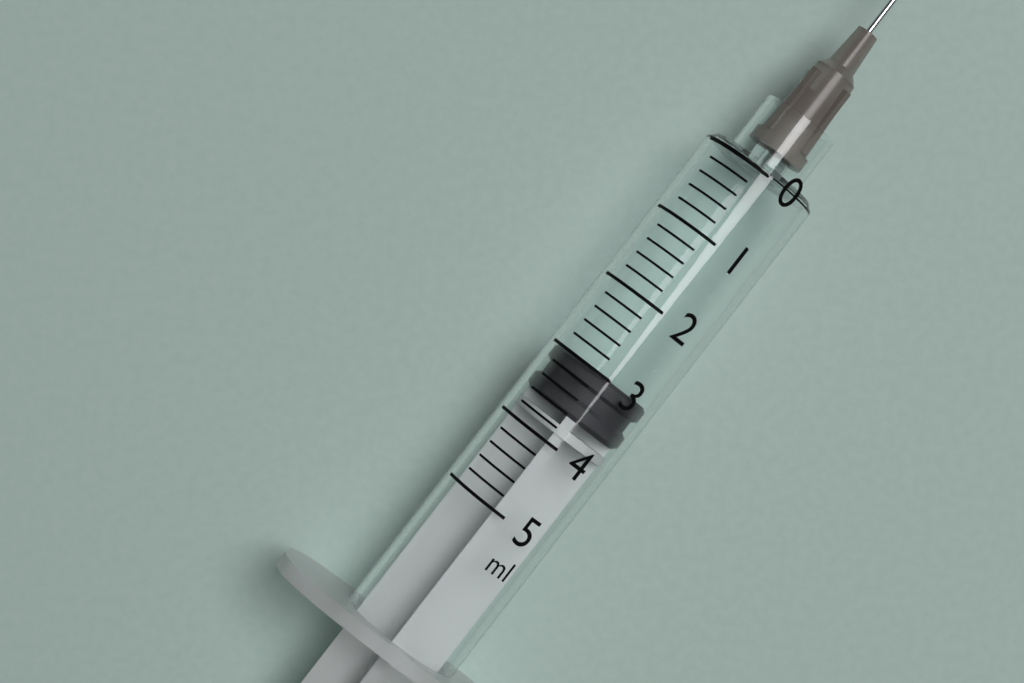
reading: 3.0 ml
